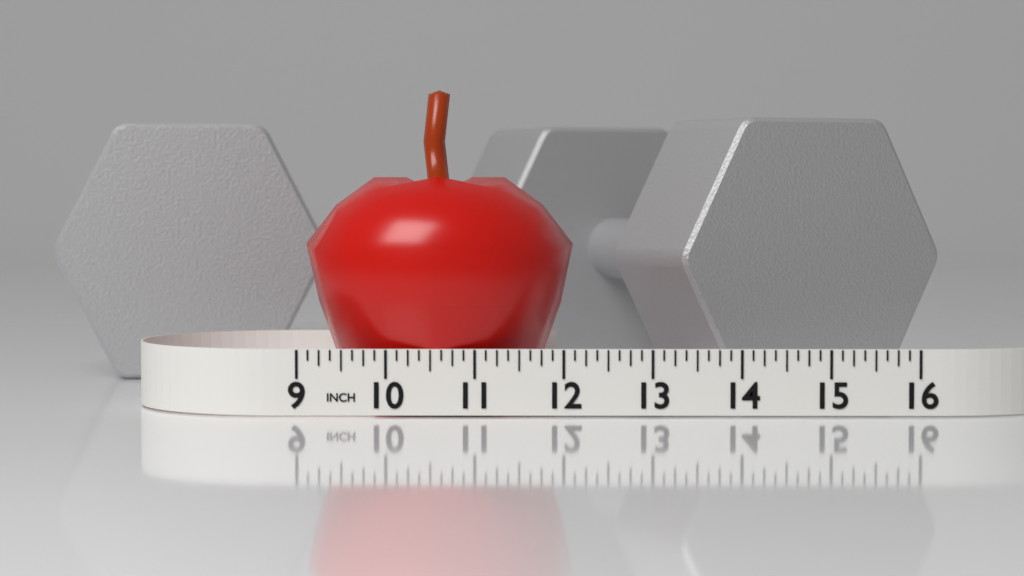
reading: 12.125 in
